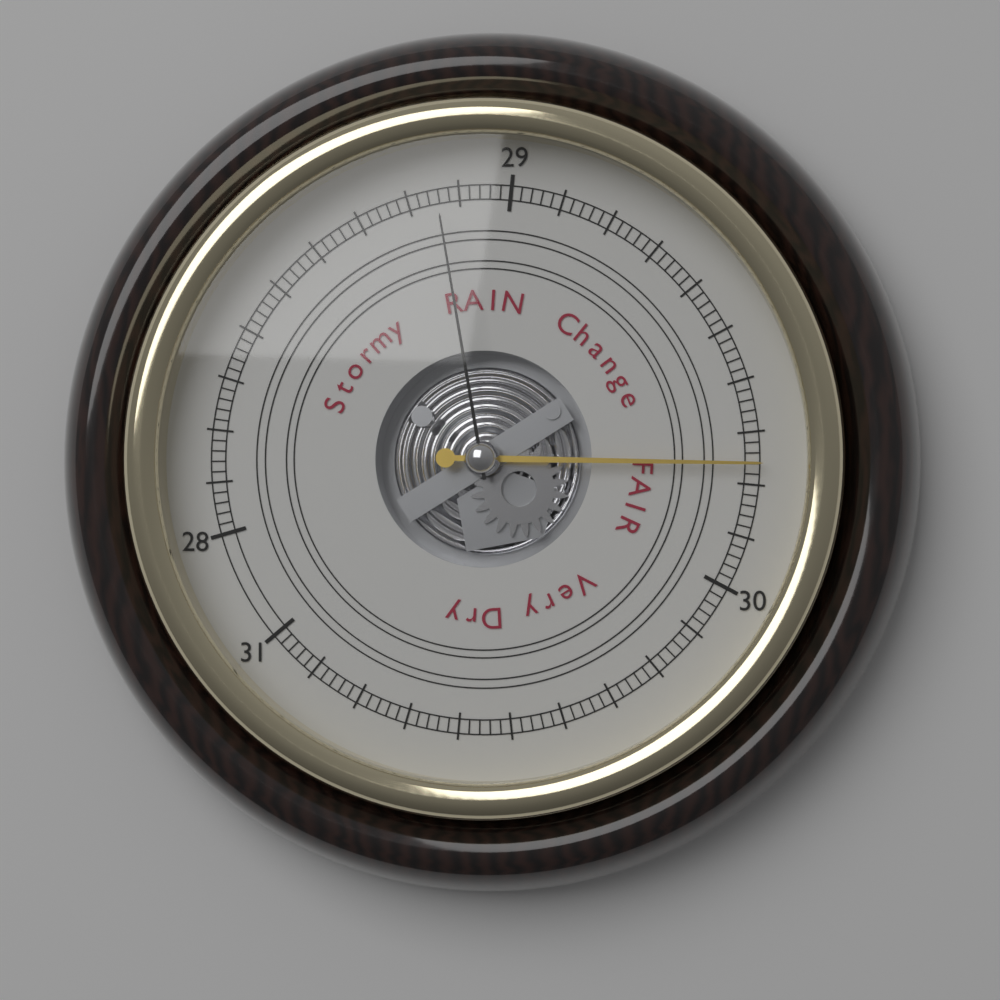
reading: 29.76 (no unit)
